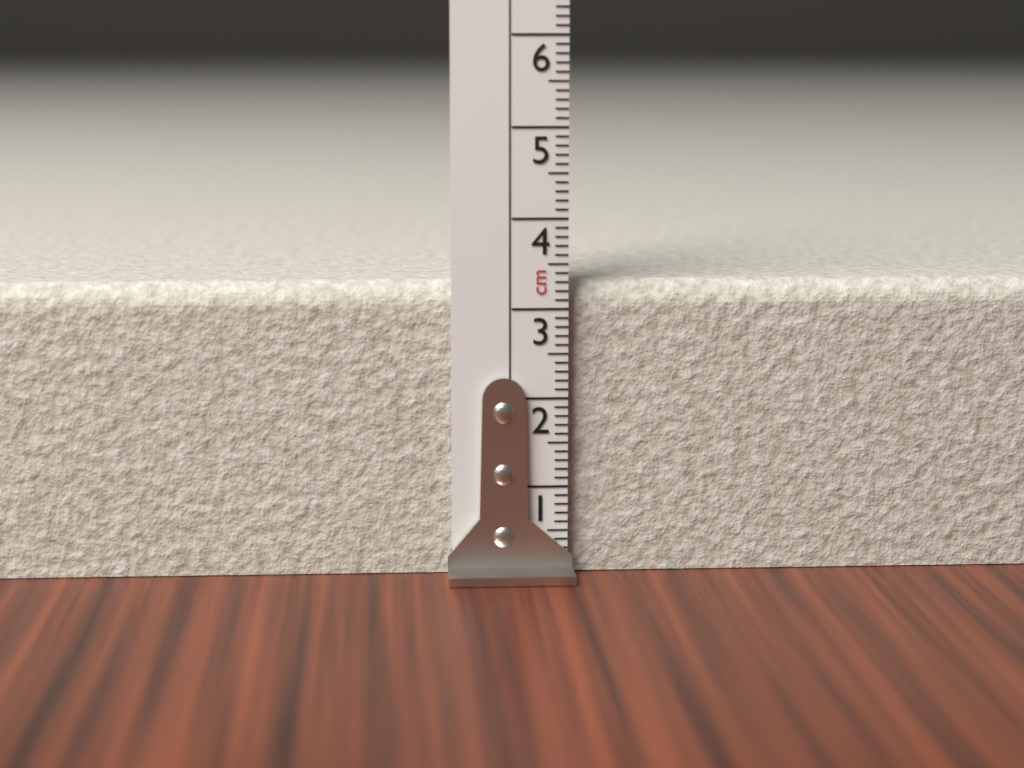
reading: 3.3 cm
